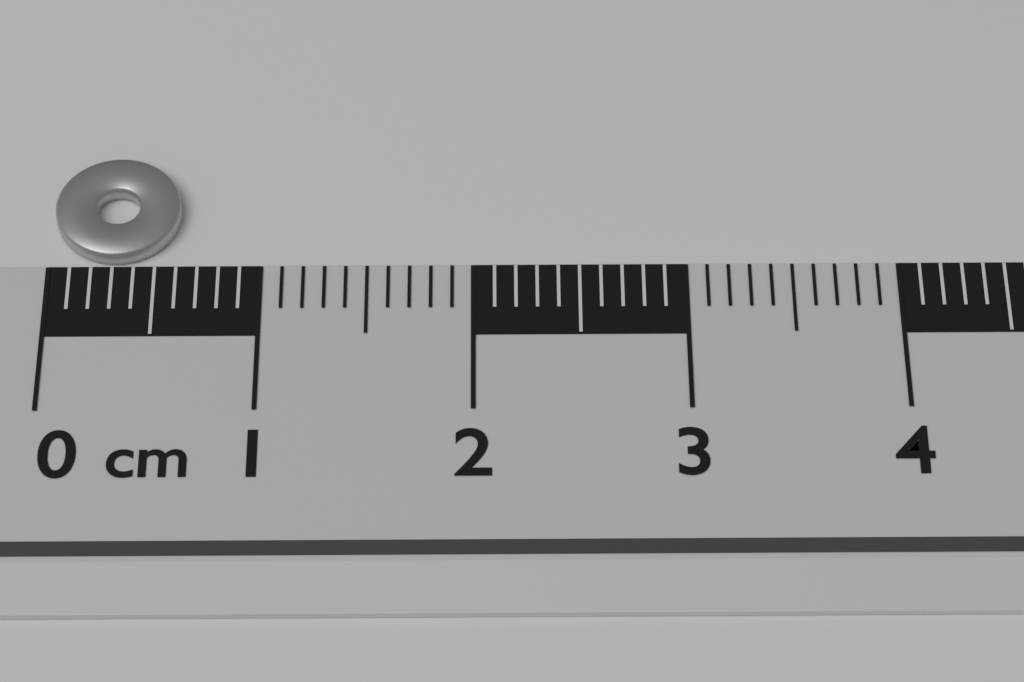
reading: 0.6 cm
